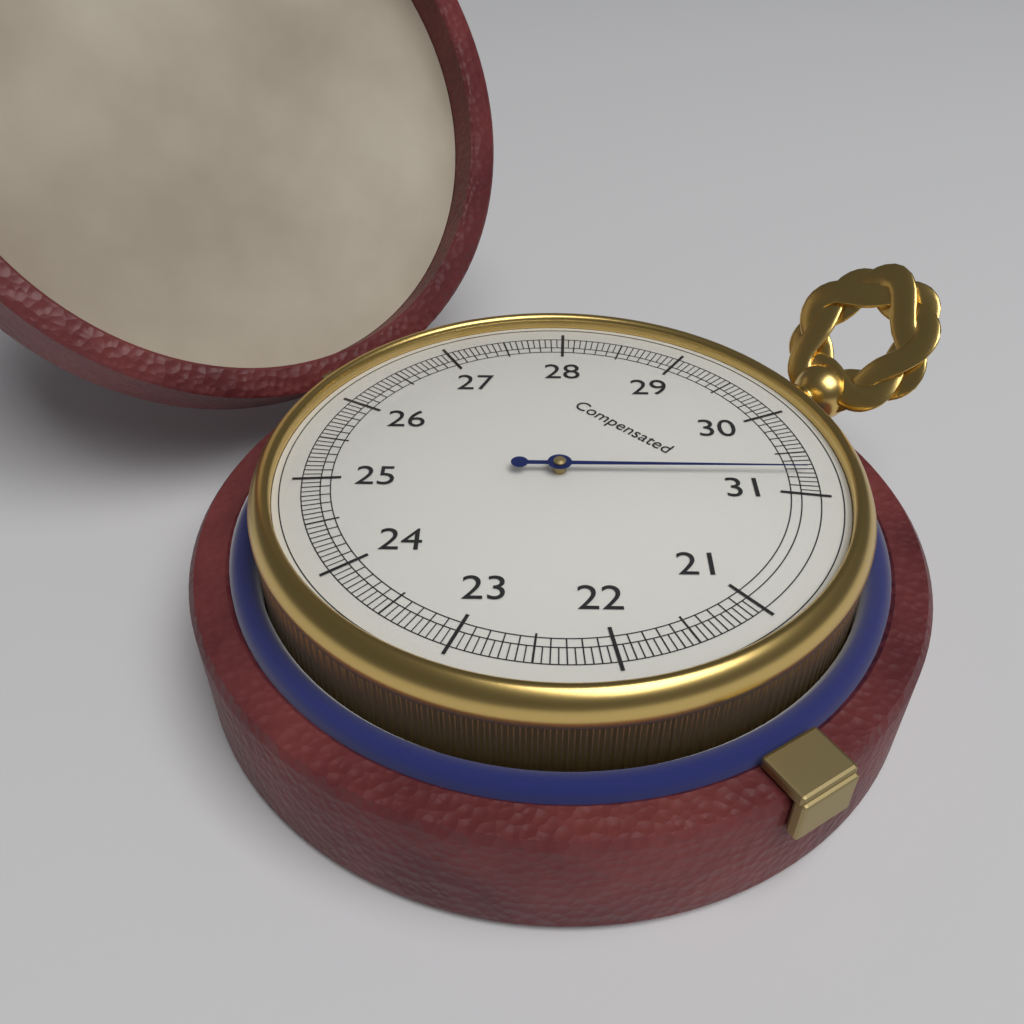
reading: 30.75 (no unit)
